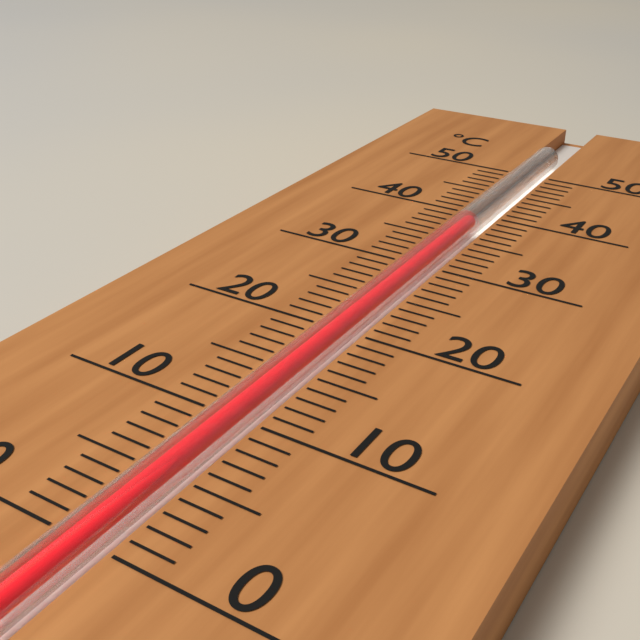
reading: 38 °C
